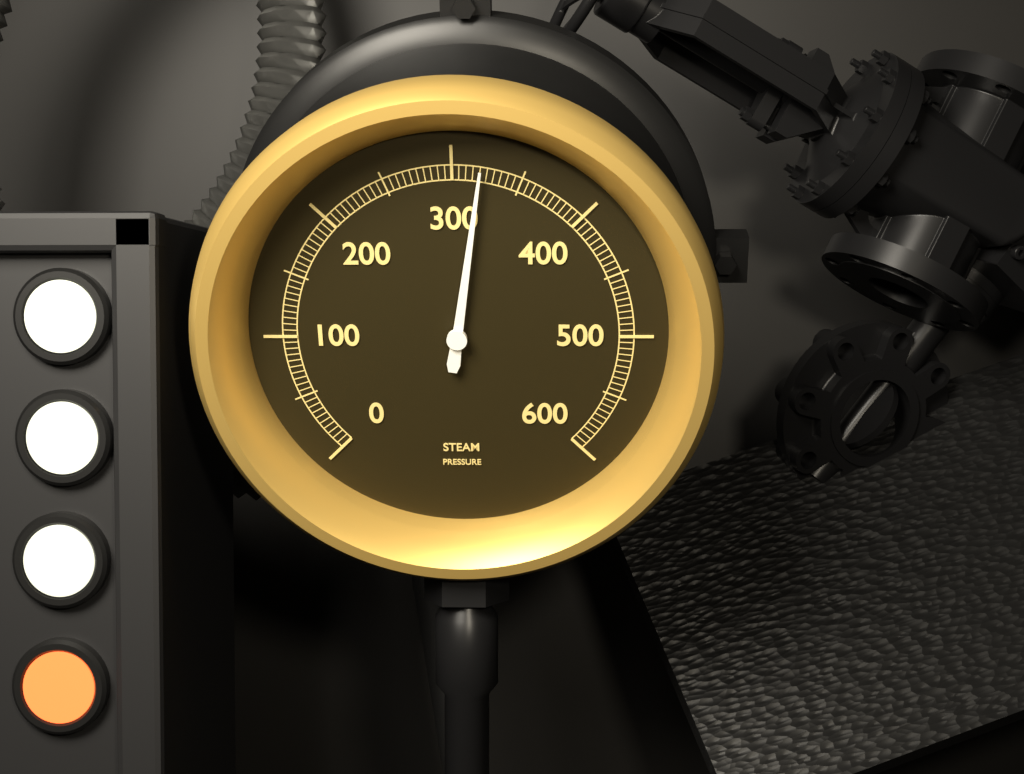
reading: 320 (no unit)
